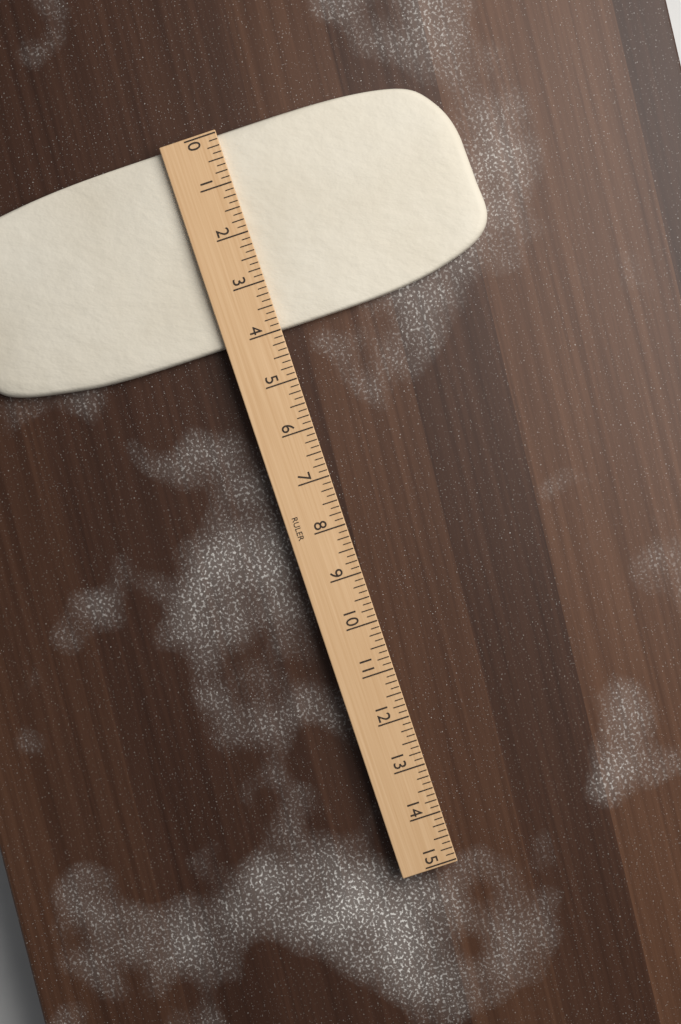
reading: 4.000 (no unit)
